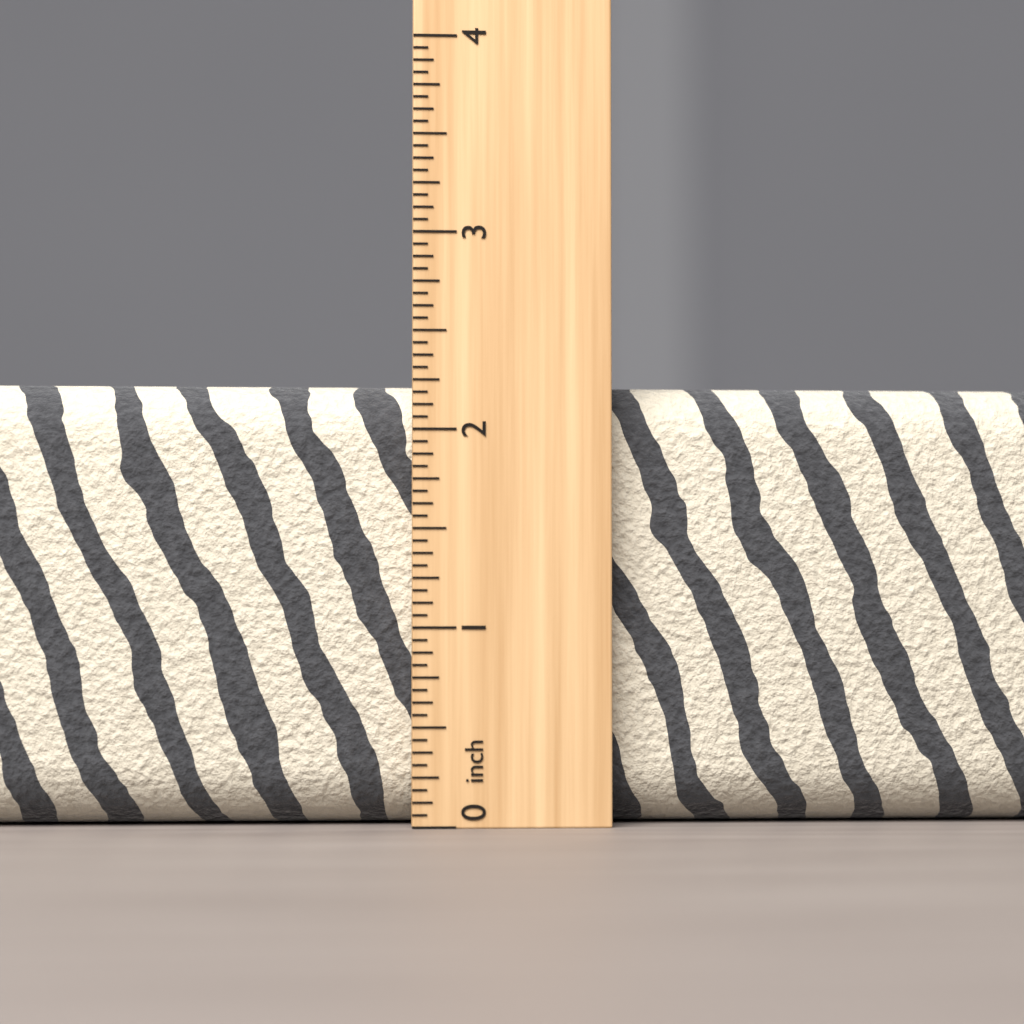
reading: 2.2500 inch
